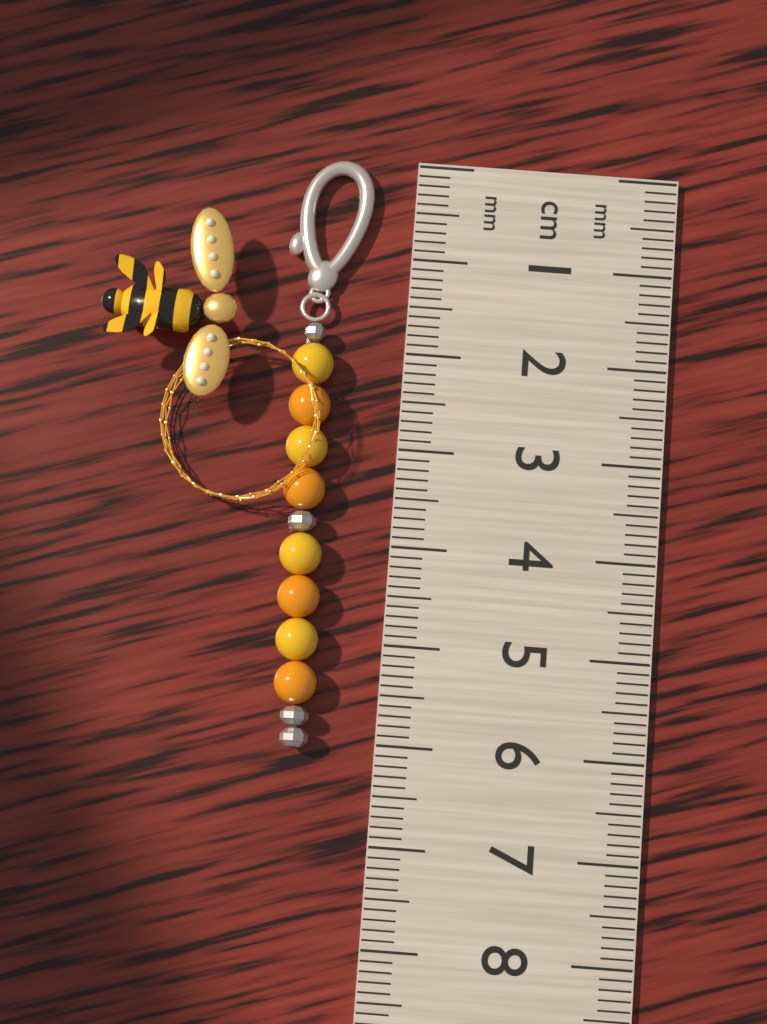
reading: 6.1 cm
